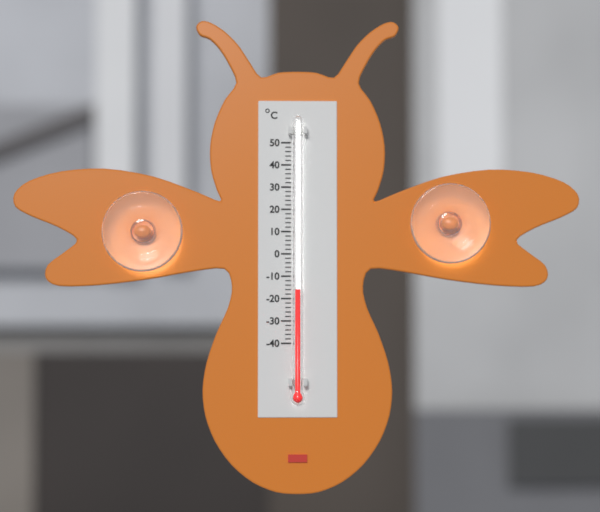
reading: -16 °C
